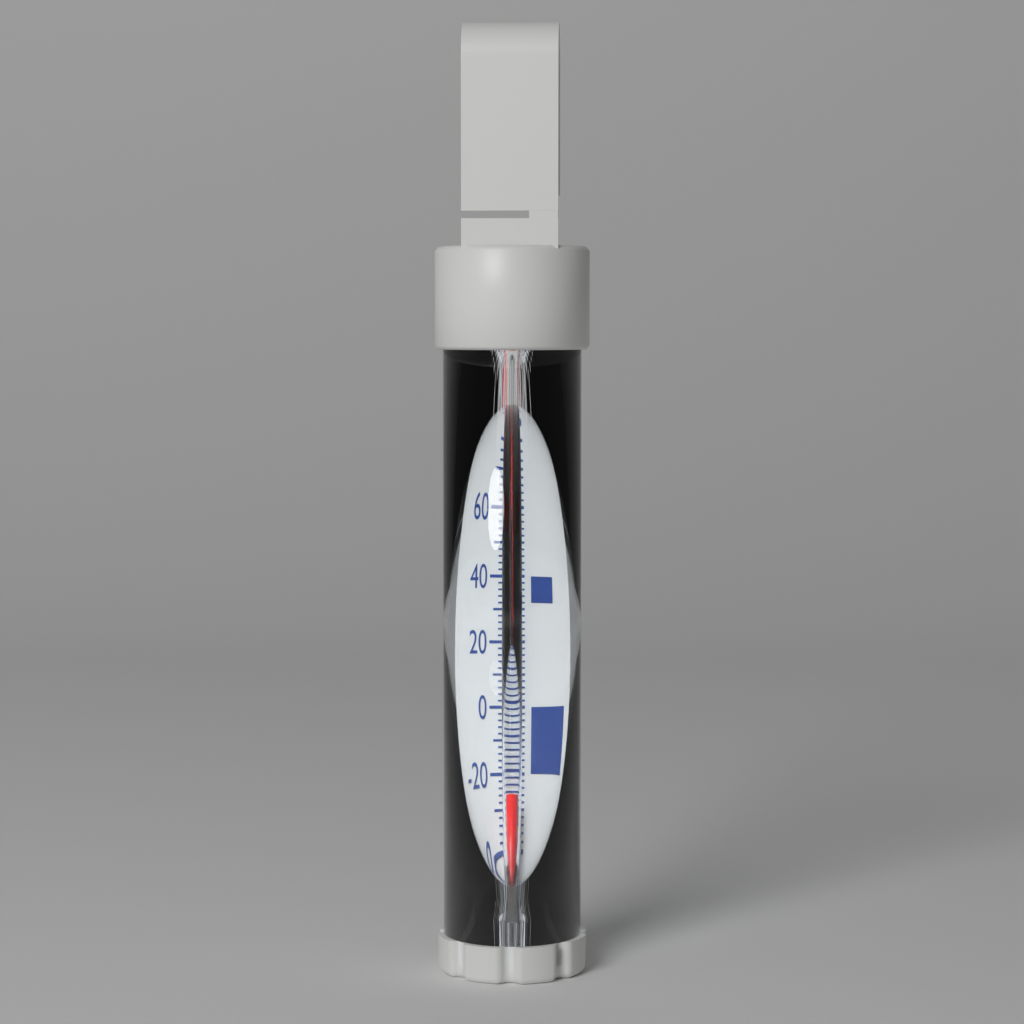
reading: -28 °F
